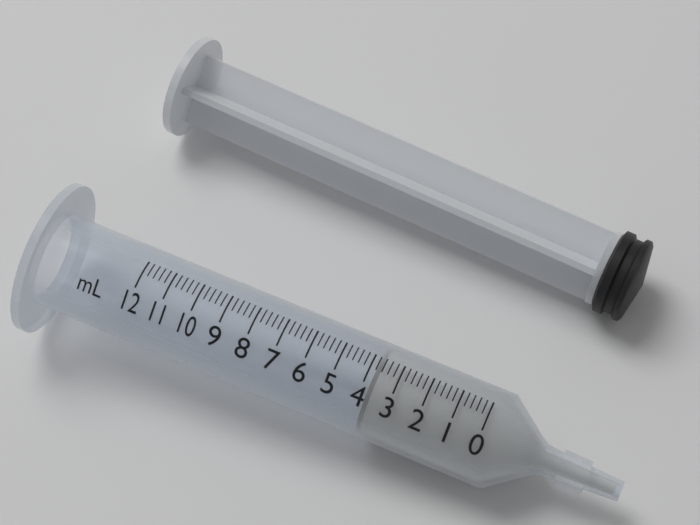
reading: 3.8 ml
